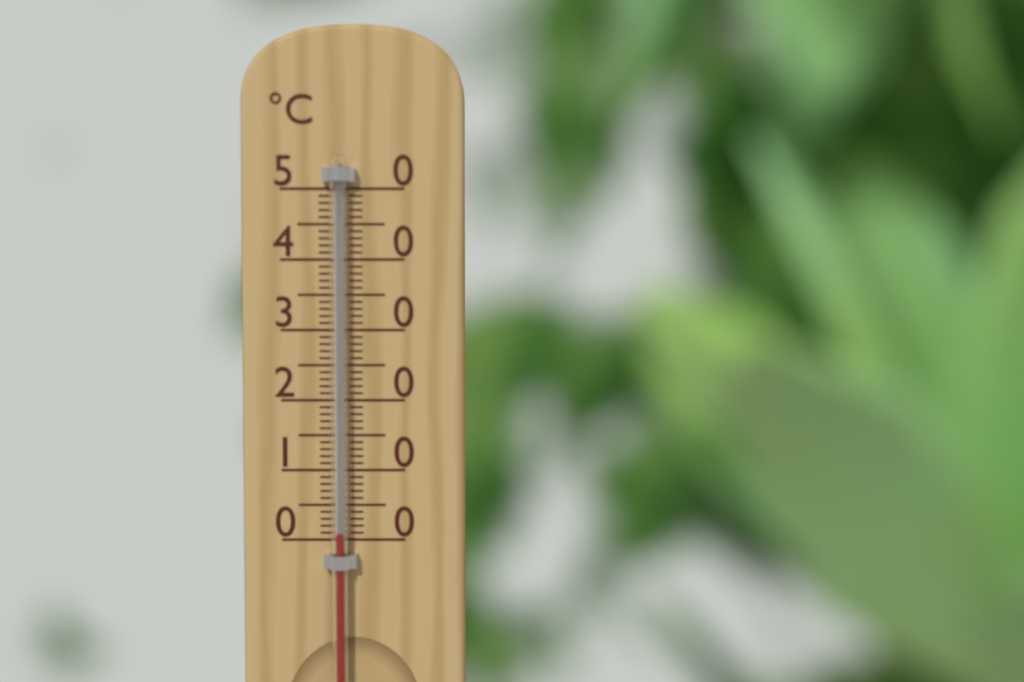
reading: 1 °C
